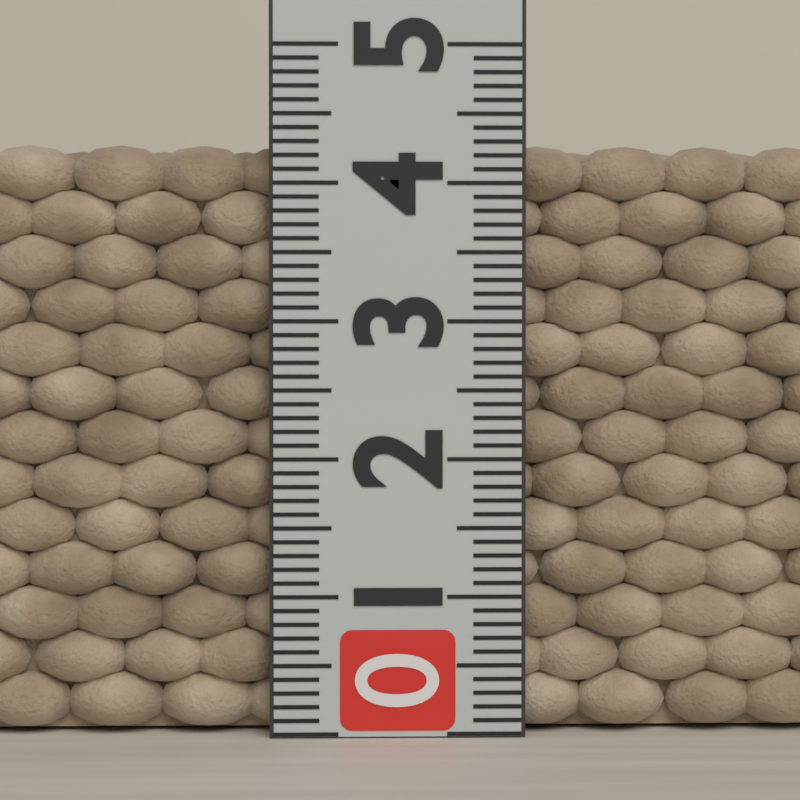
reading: 4.3 (no unit)
